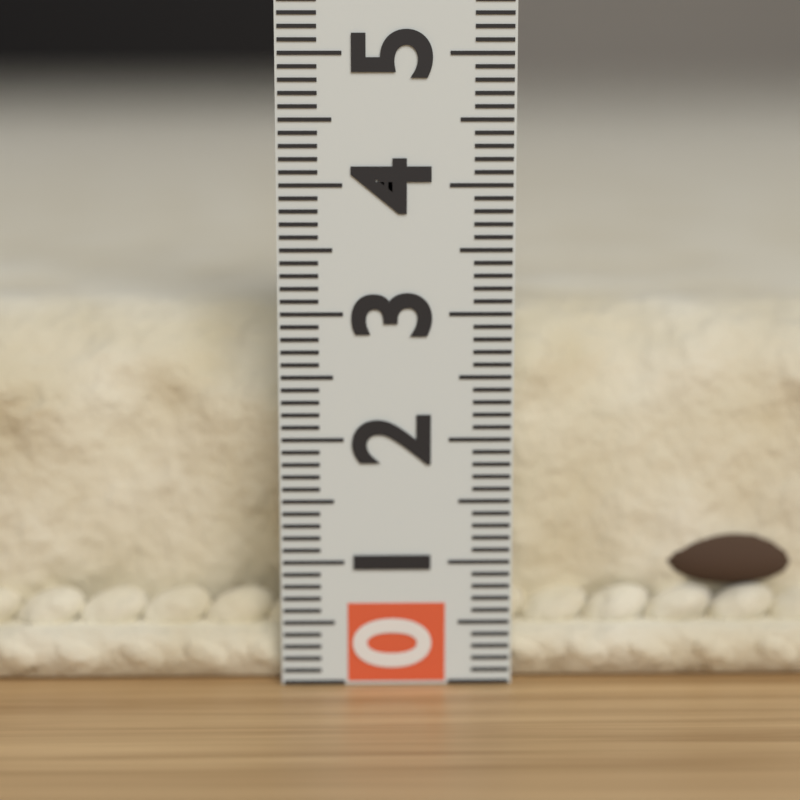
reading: 3.0 (no unit)
